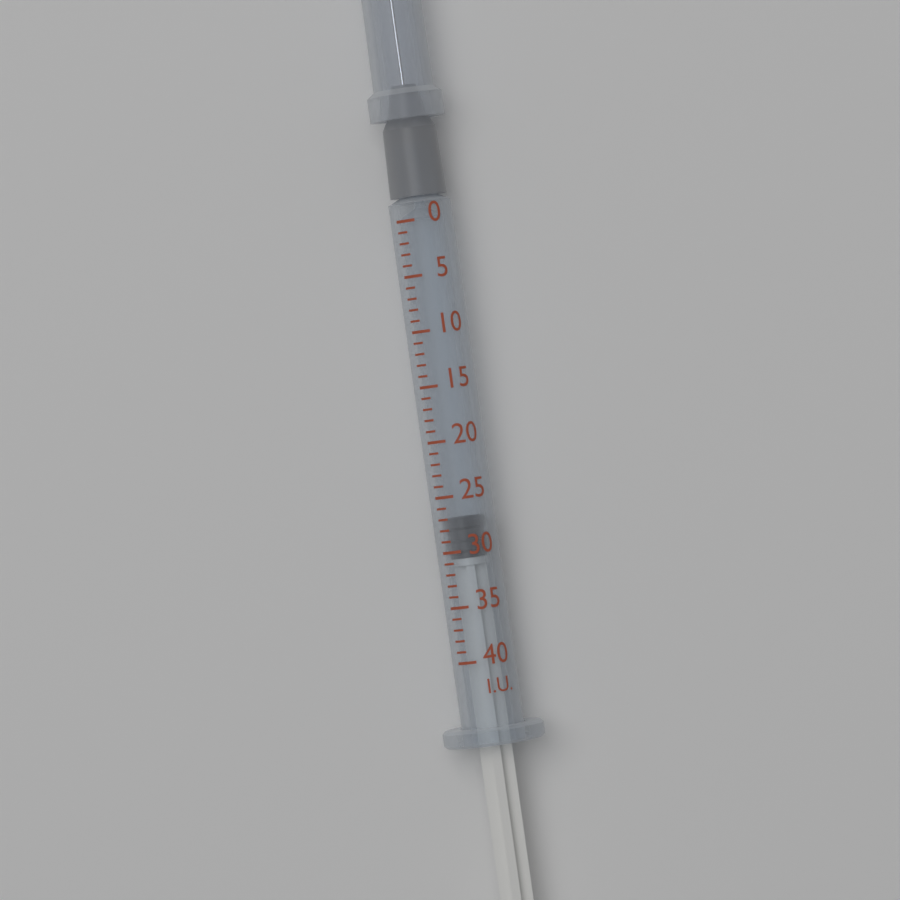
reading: 27 I.U.
